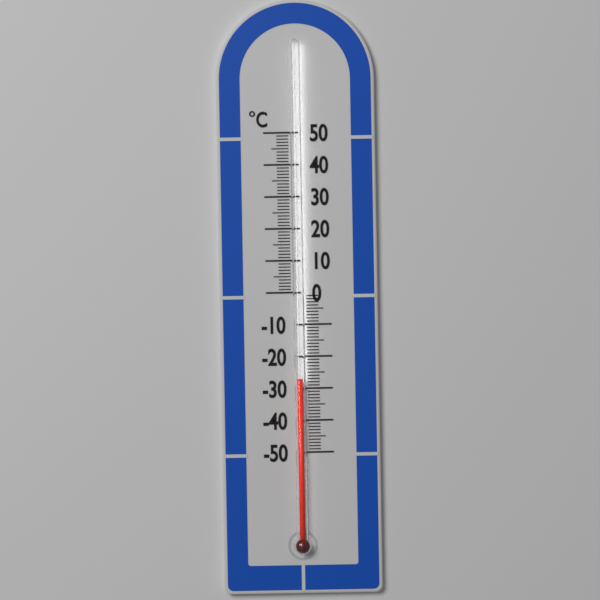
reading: -27 °C
